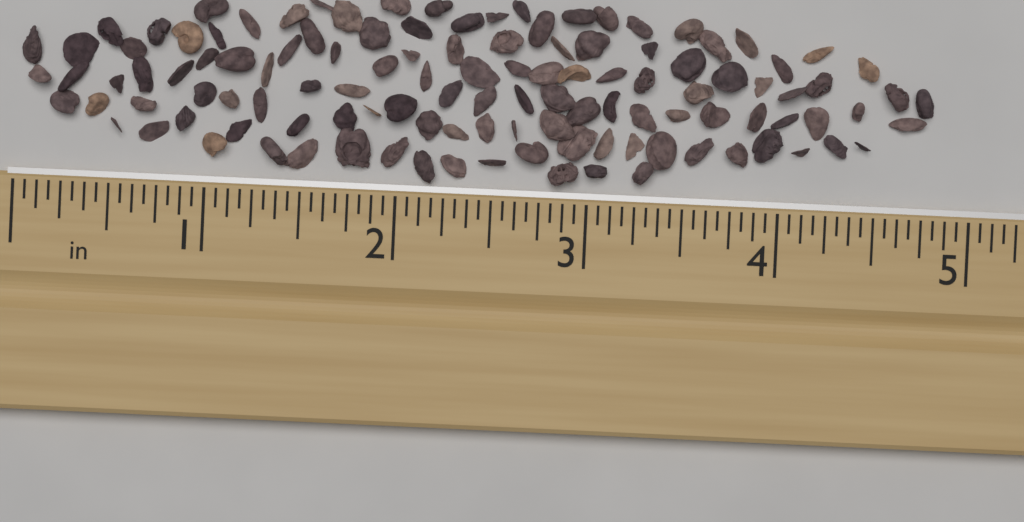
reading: 4.8125 in
